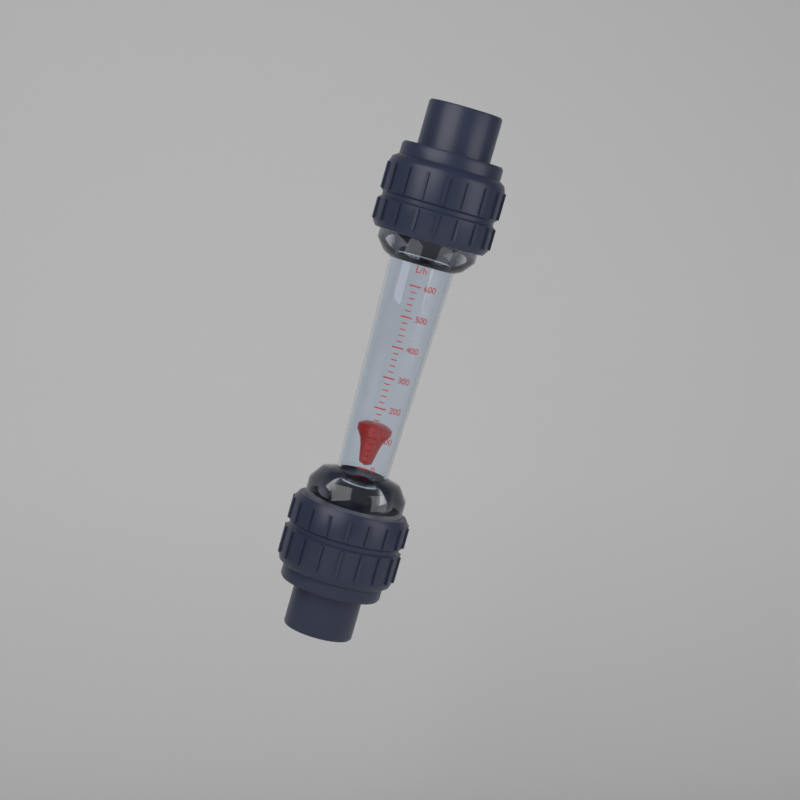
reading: 140 L/h
